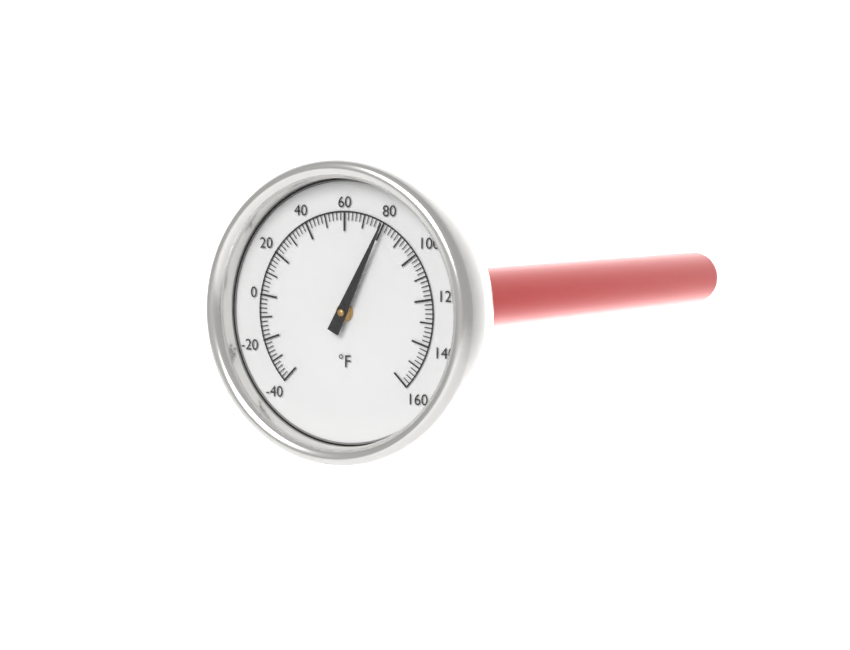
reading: 80 °F
